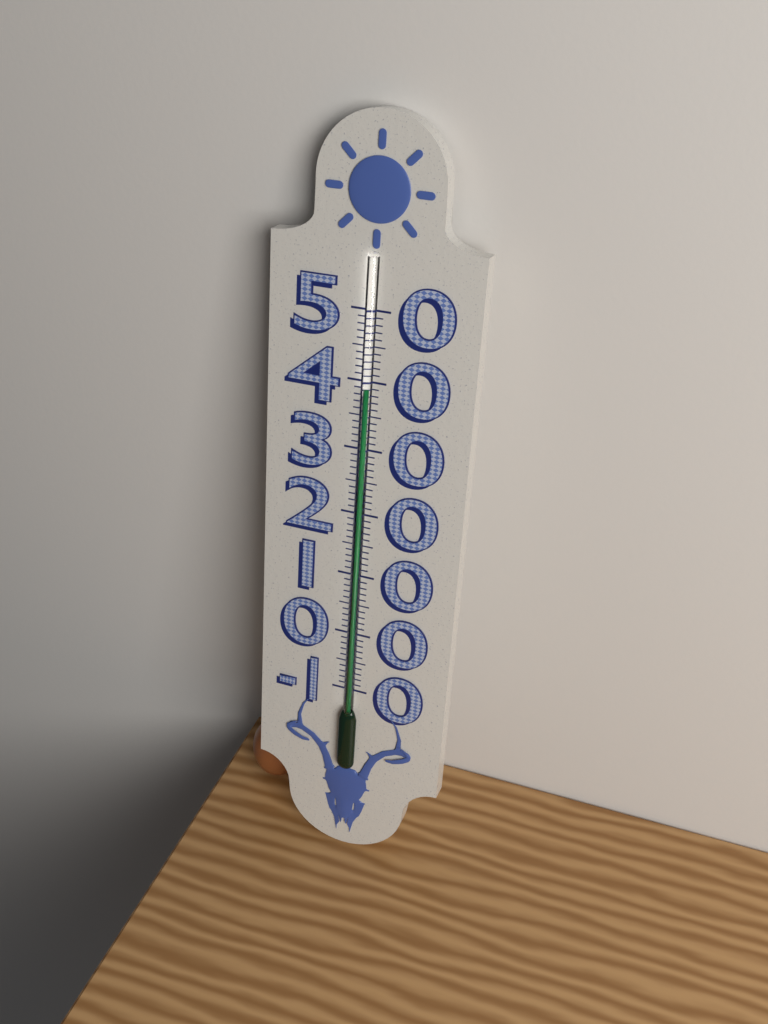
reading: 39 (no unit)
